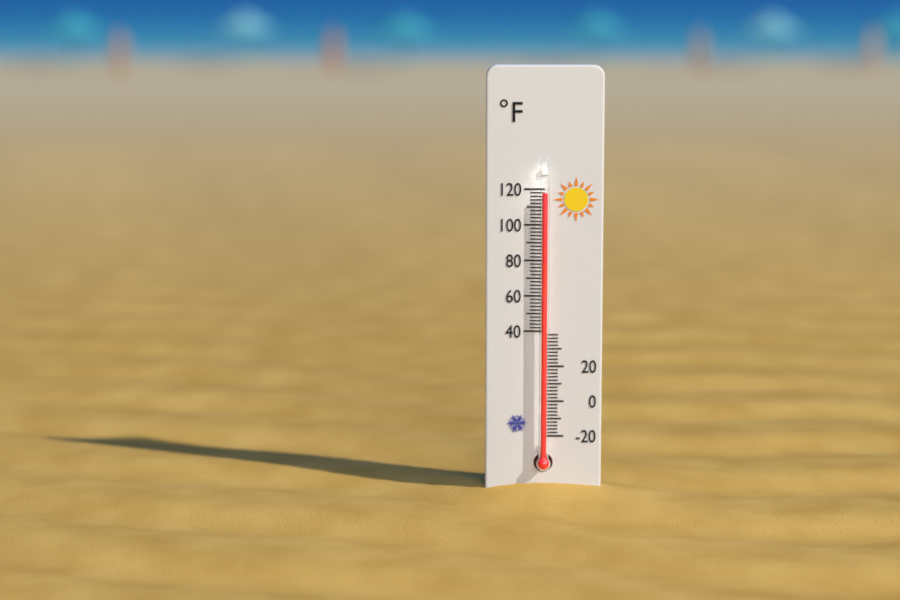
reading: 118 °F
